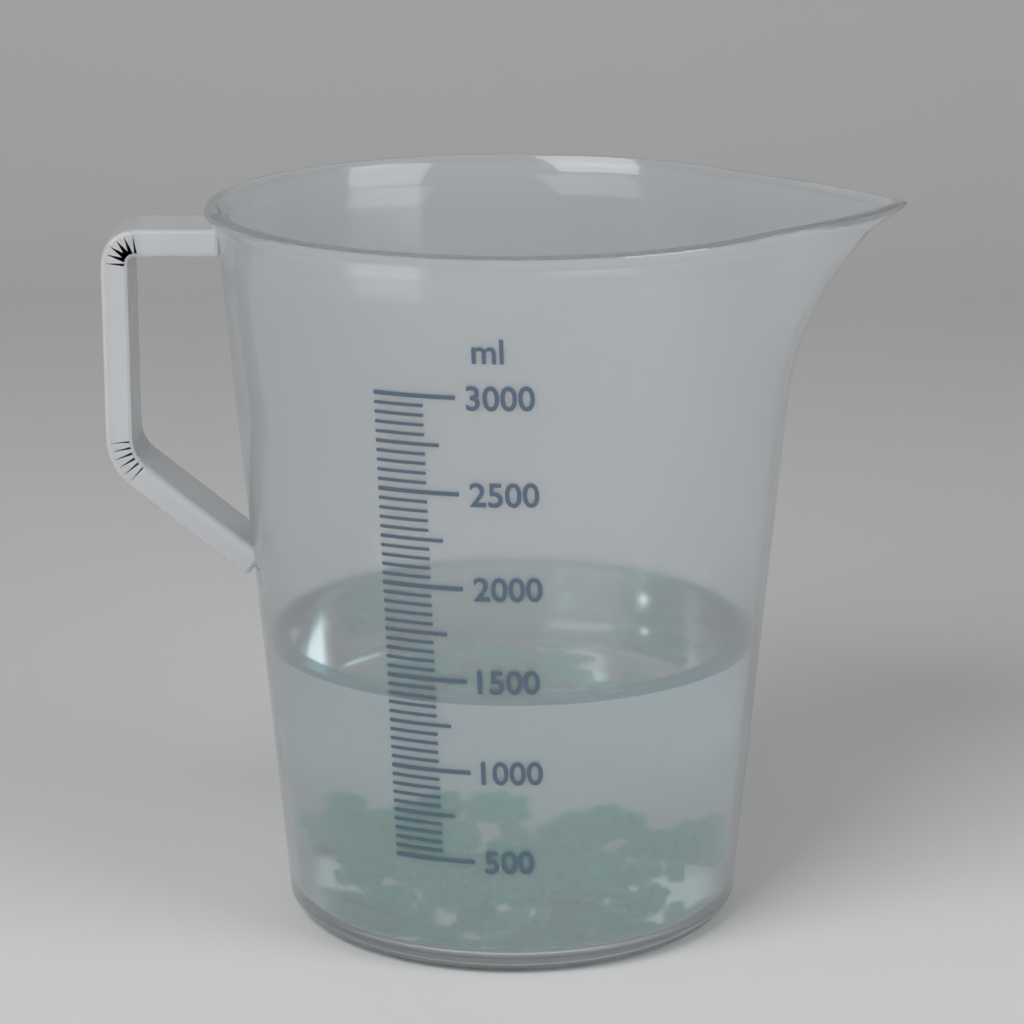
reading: 1400 ml
